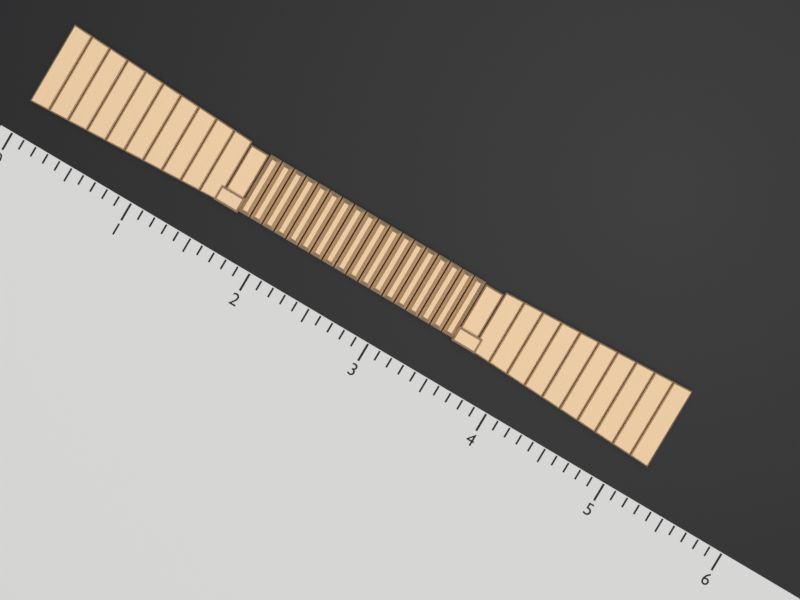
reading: 5.2 (no unit)
